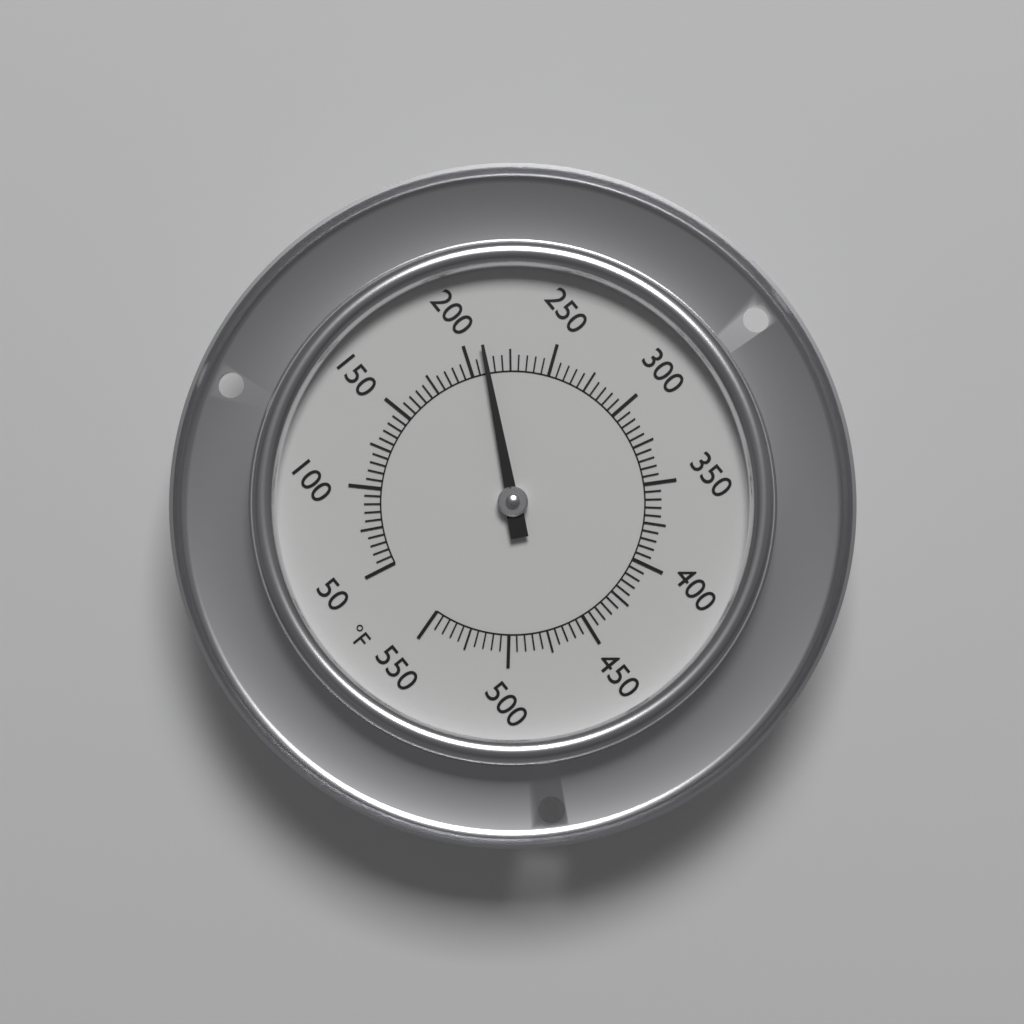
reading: 210 °F
